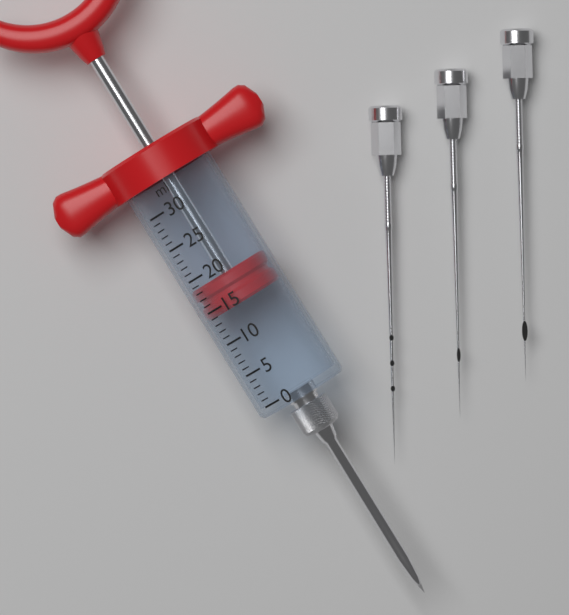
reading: 14 ml
